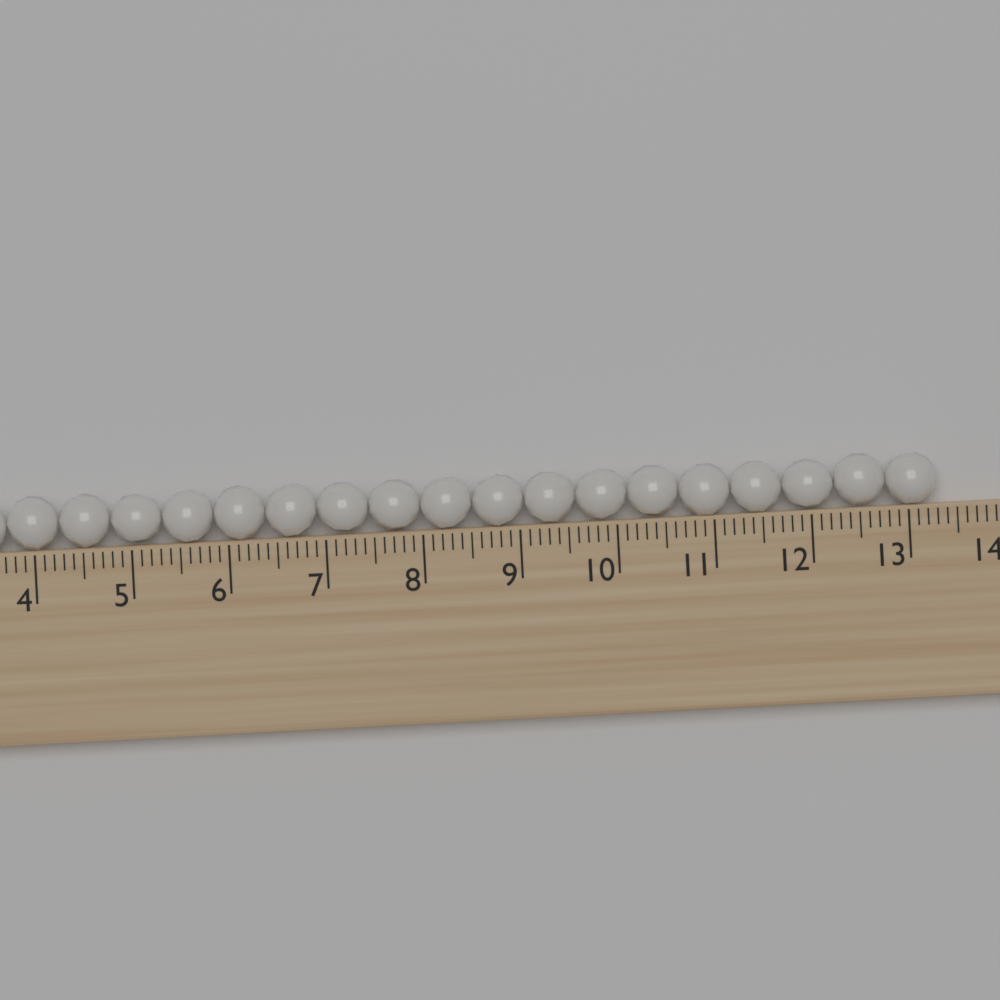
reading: 13.3 (no unit)
